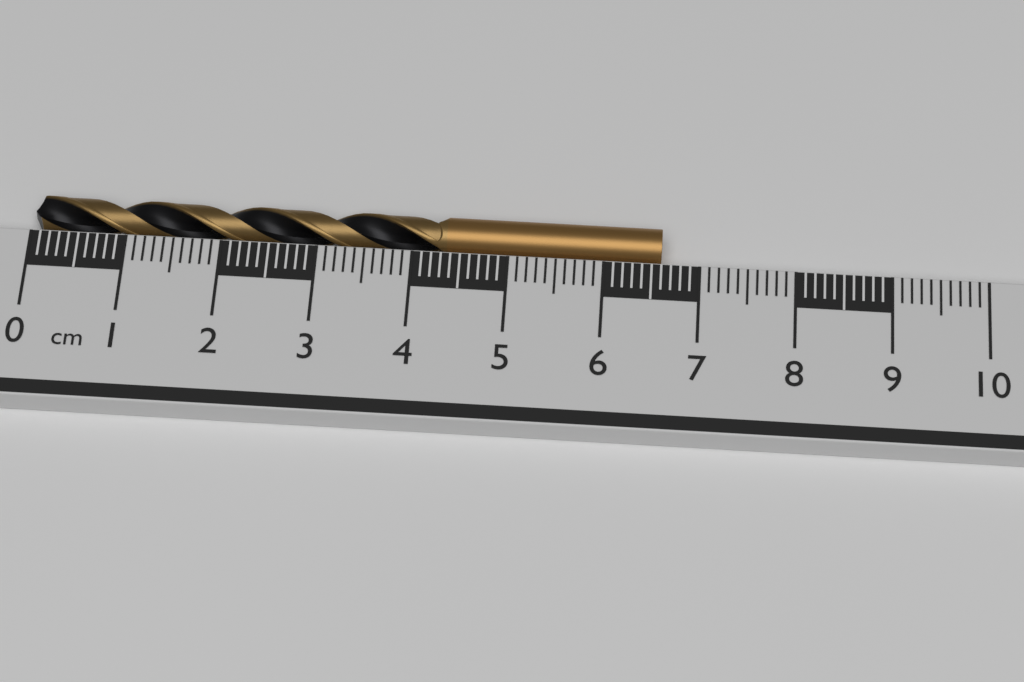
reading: 6.6 cm
